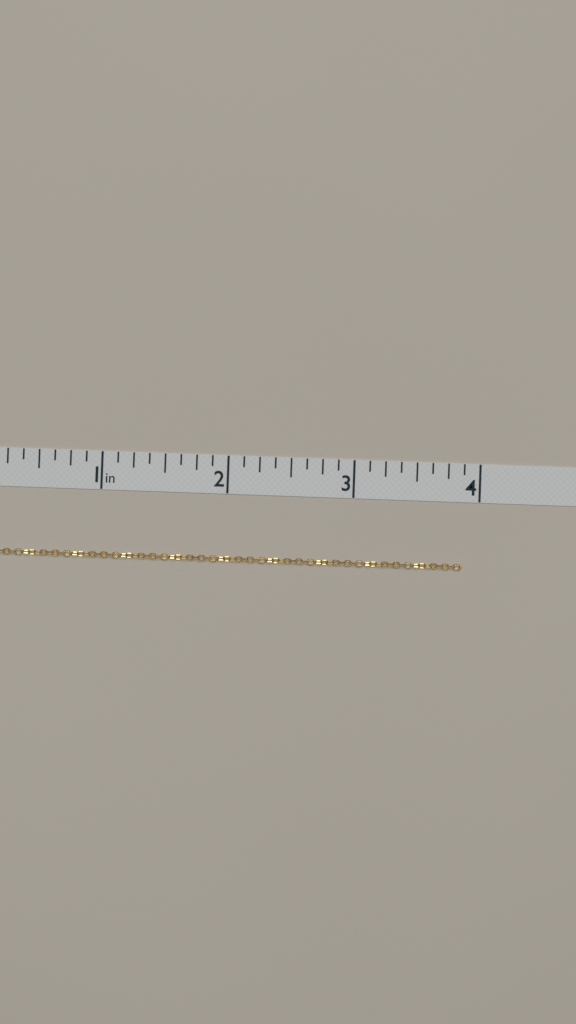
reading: 3.875 in
